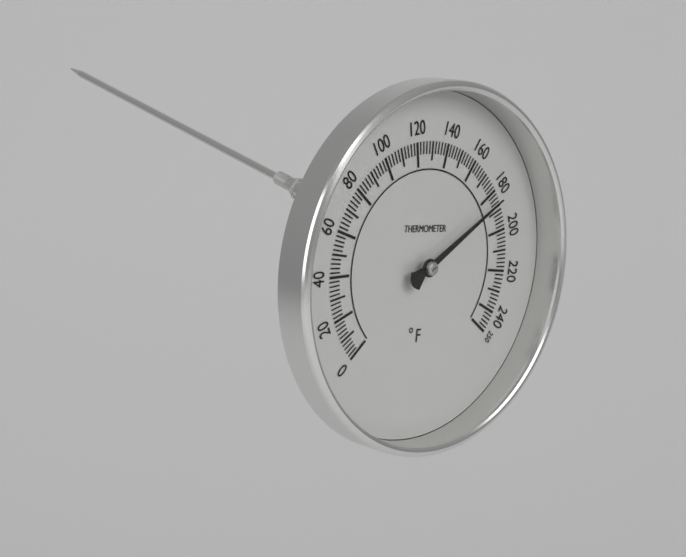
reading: 184 °F
